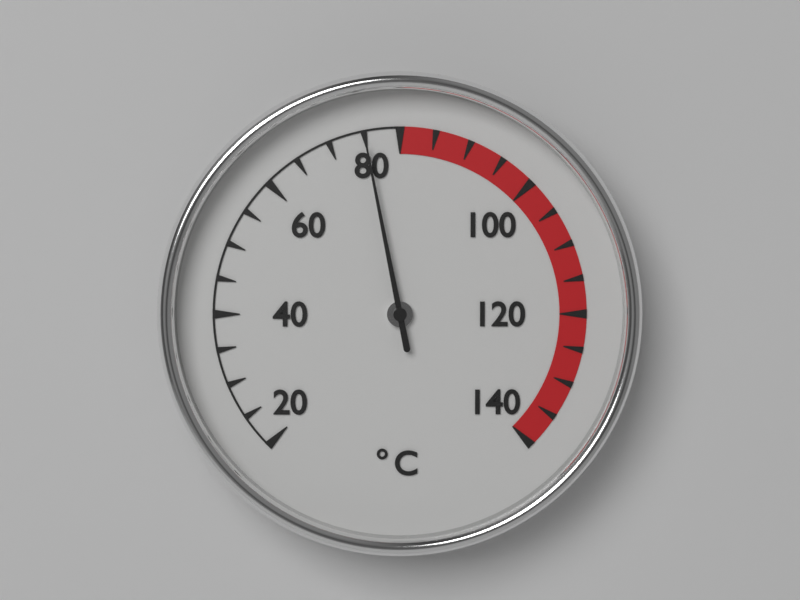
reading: 75 °C
